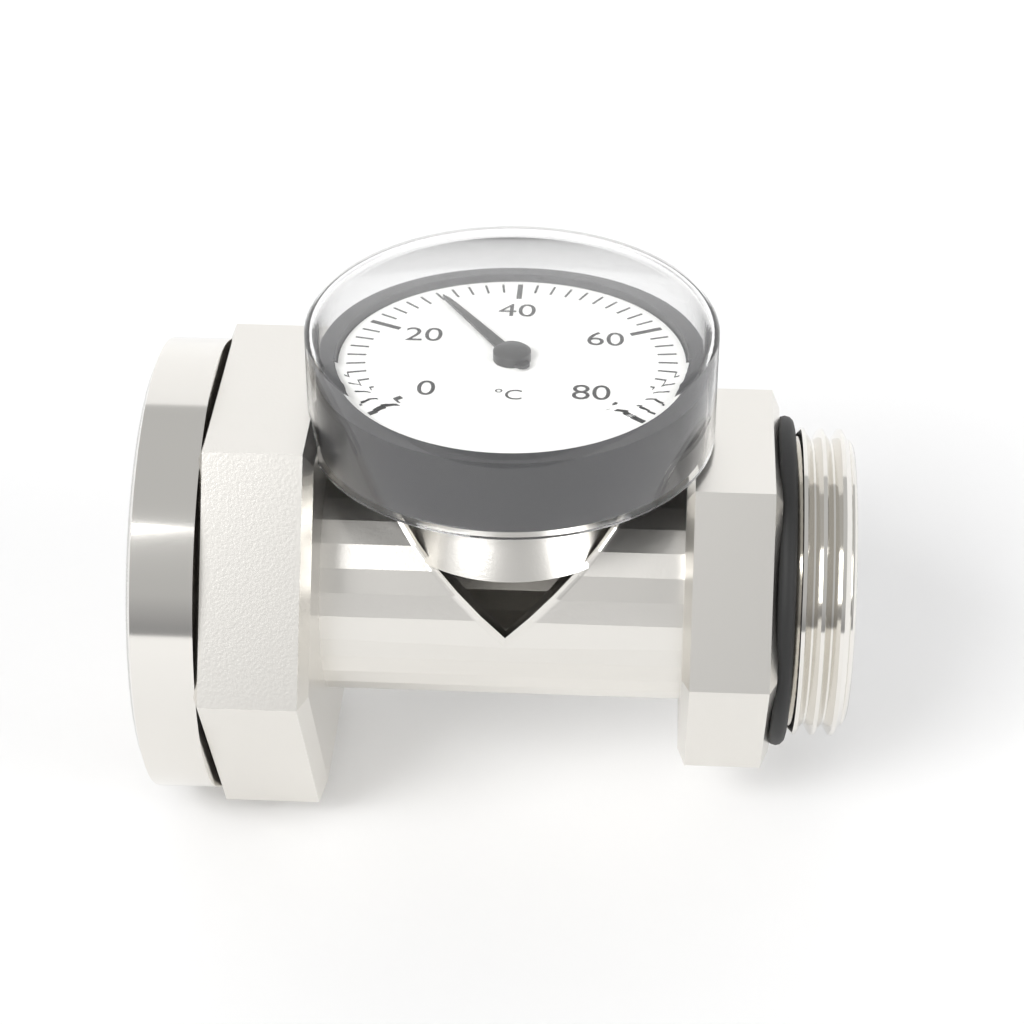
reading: 30 °C
